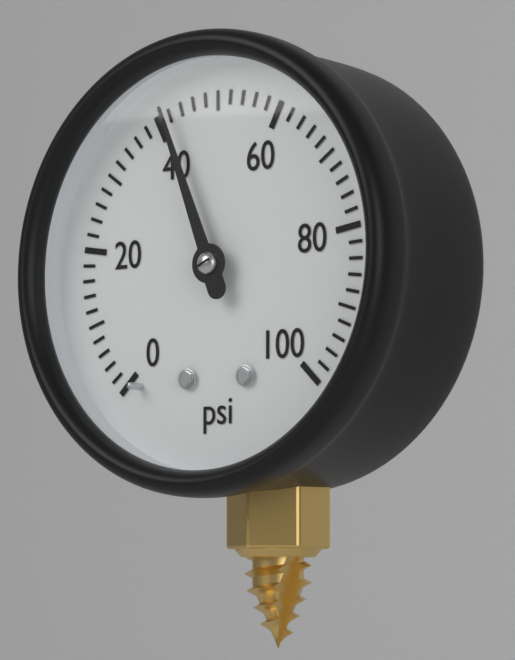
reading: 42 psi
